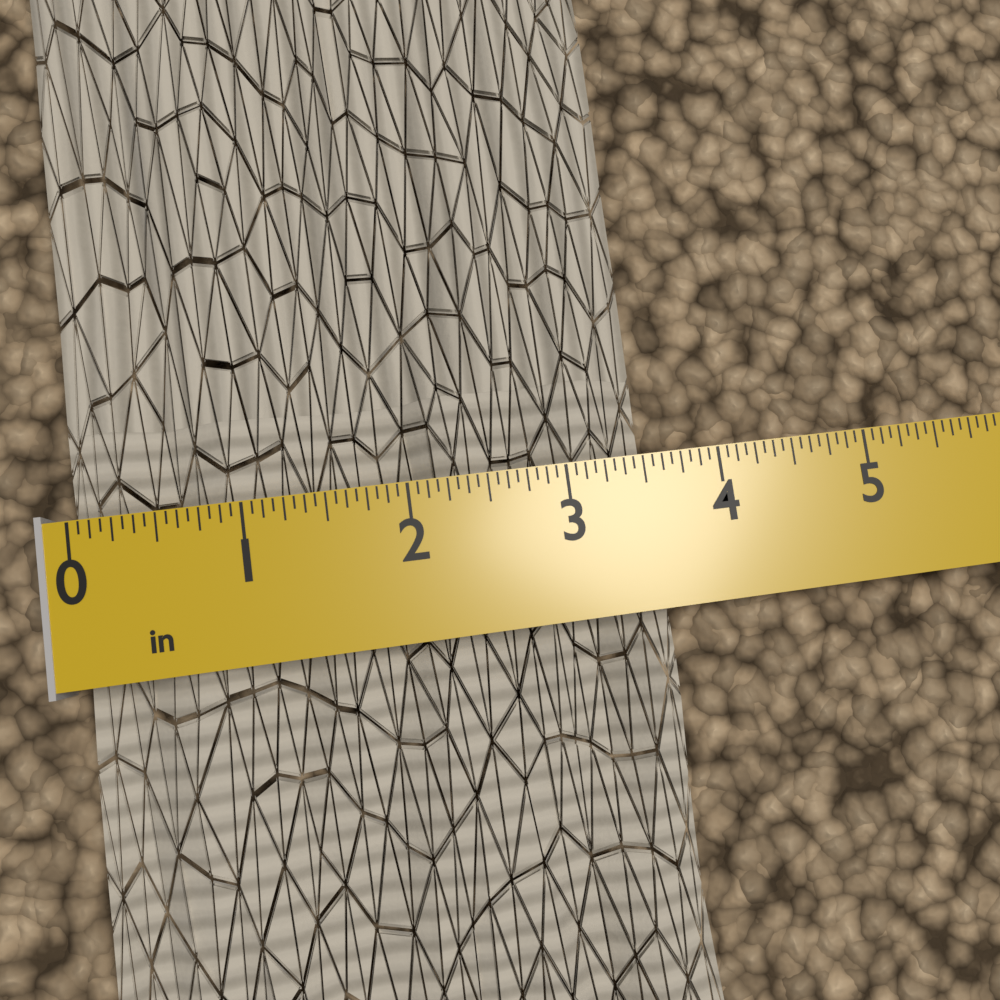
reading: 3.5625 in
